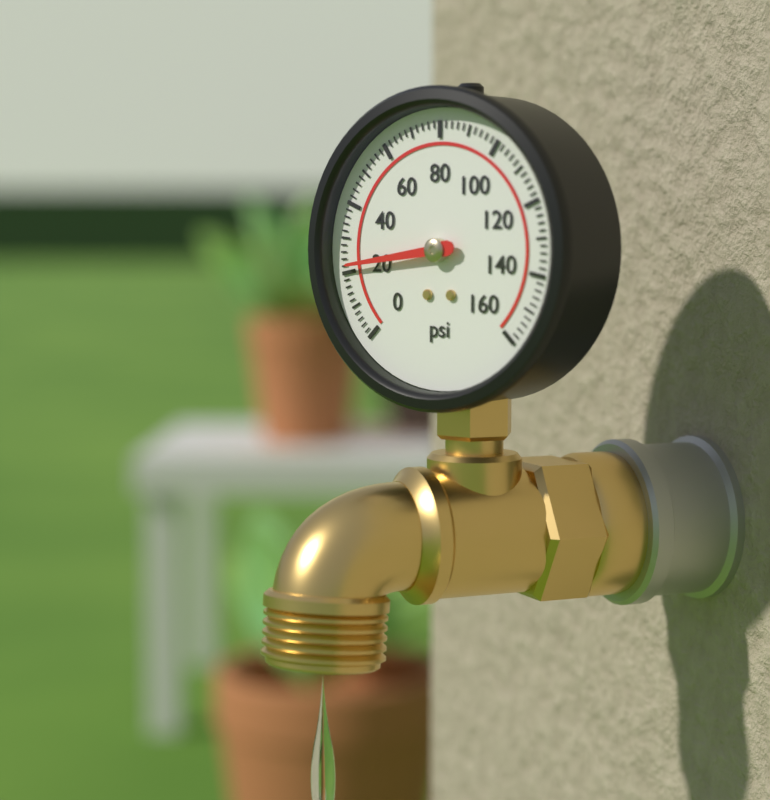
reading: 22 psi
